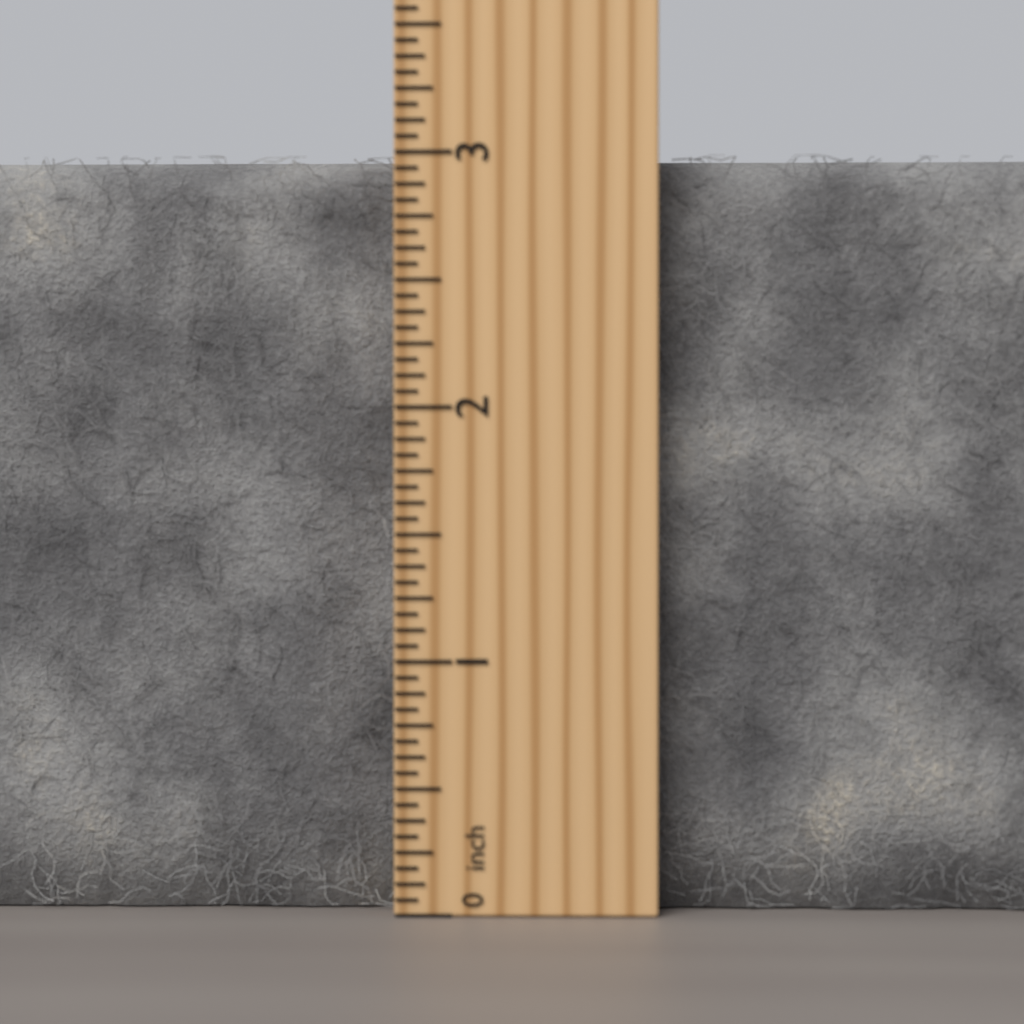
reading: 3.0000 inch
